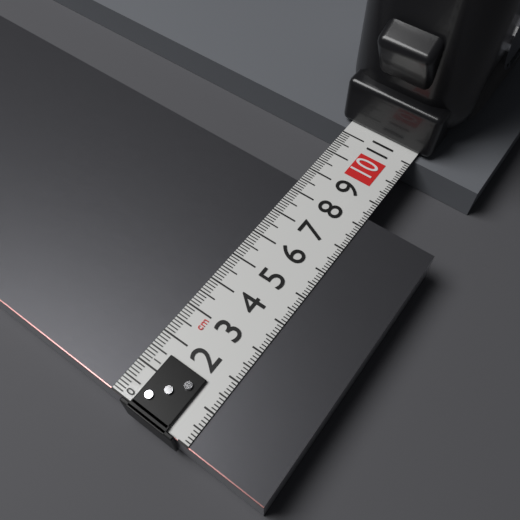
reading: 8.4 cm
